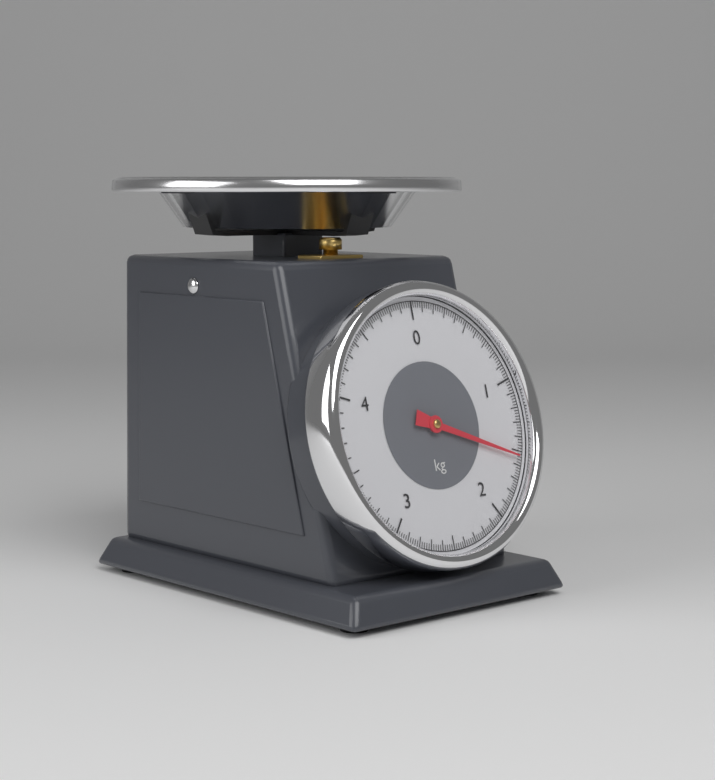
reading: 1.54 kg
